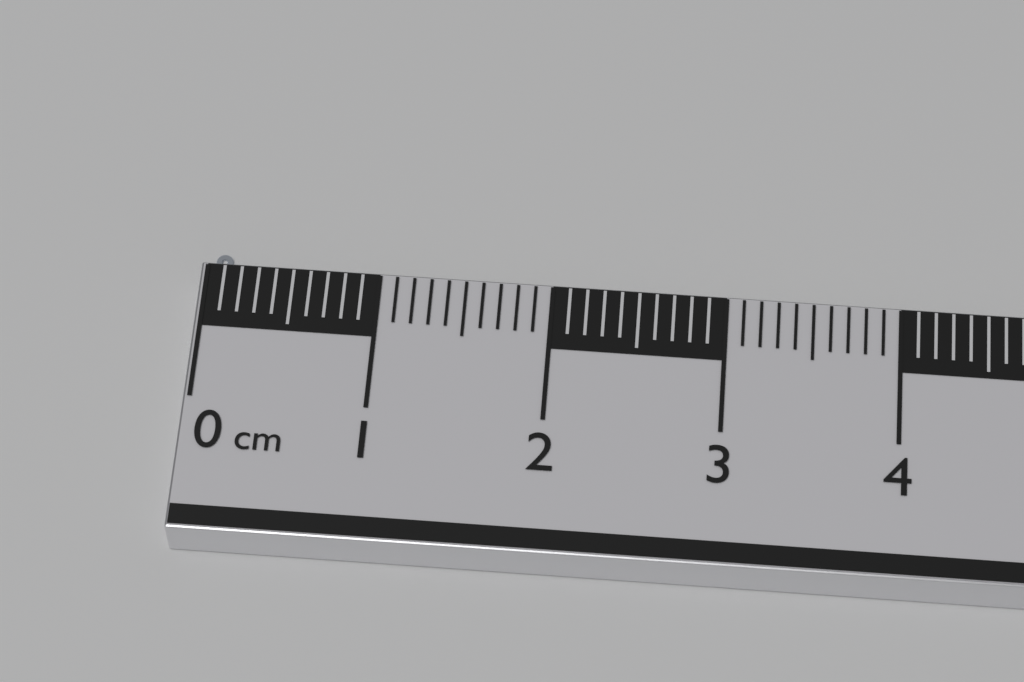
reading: 0.1 cm
